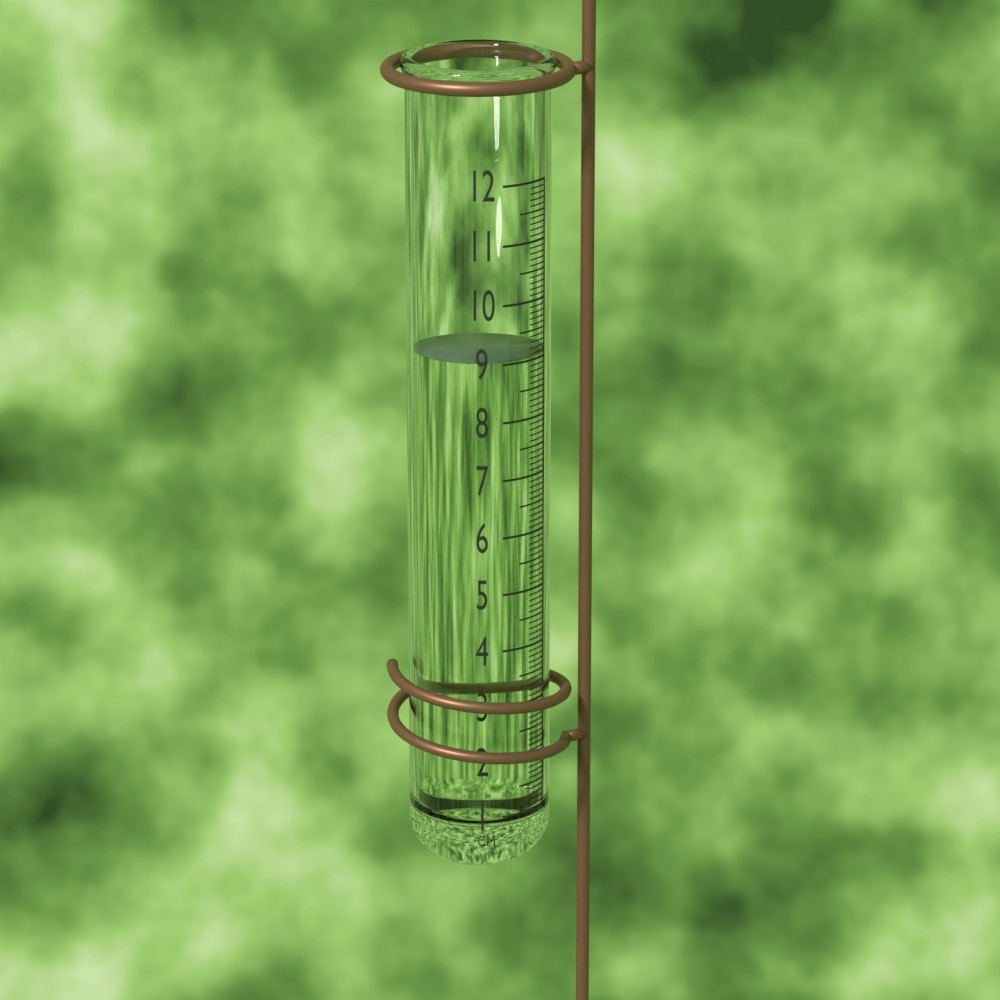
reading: 9.1 cm
